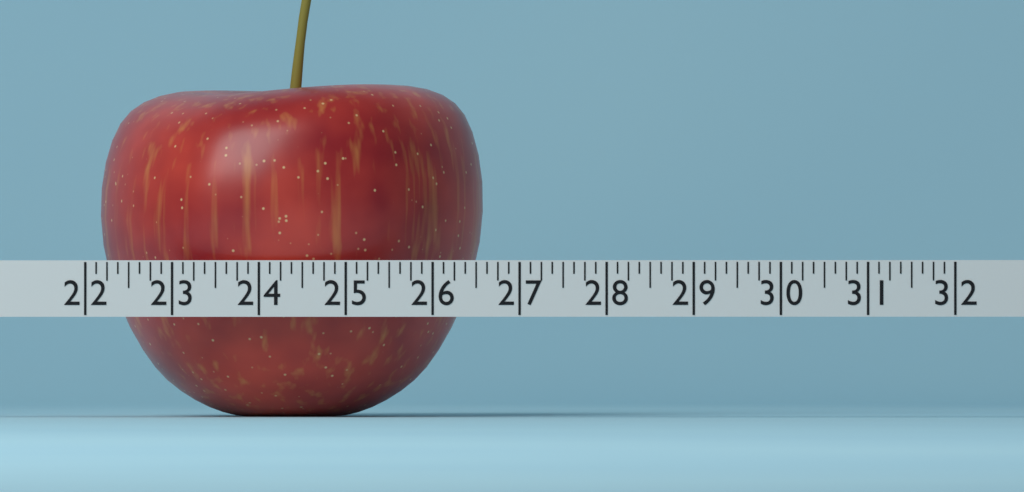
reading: 26.500 (no unit)
